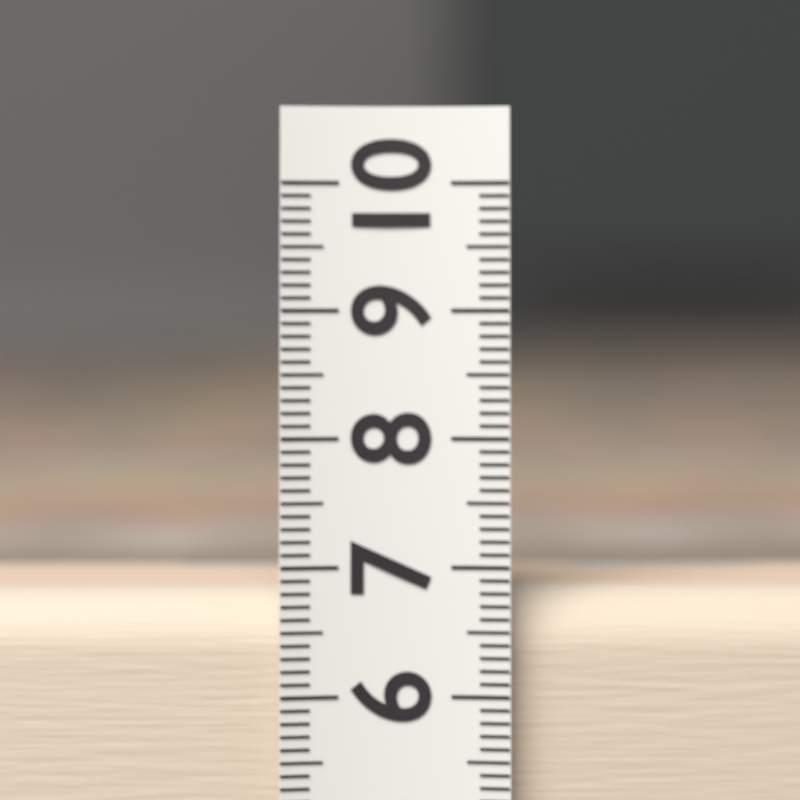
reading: 6.8 (no unit)
